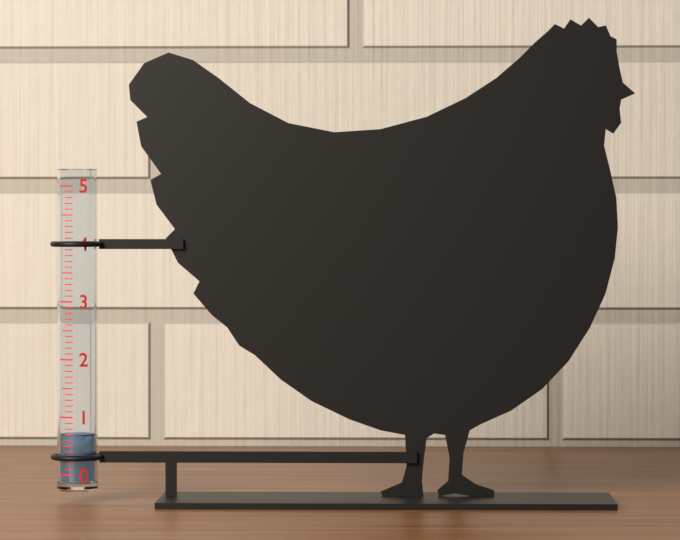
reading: 0.7 (no unit)
